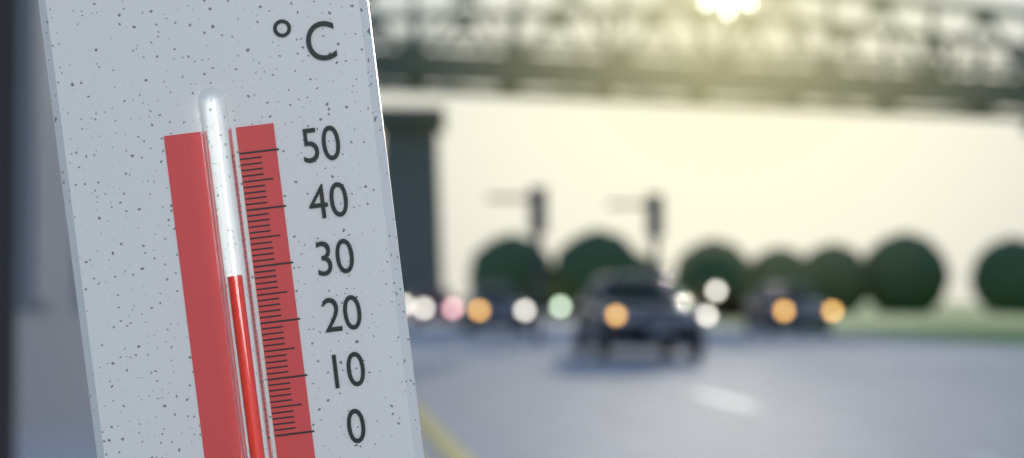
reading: 29 °C
